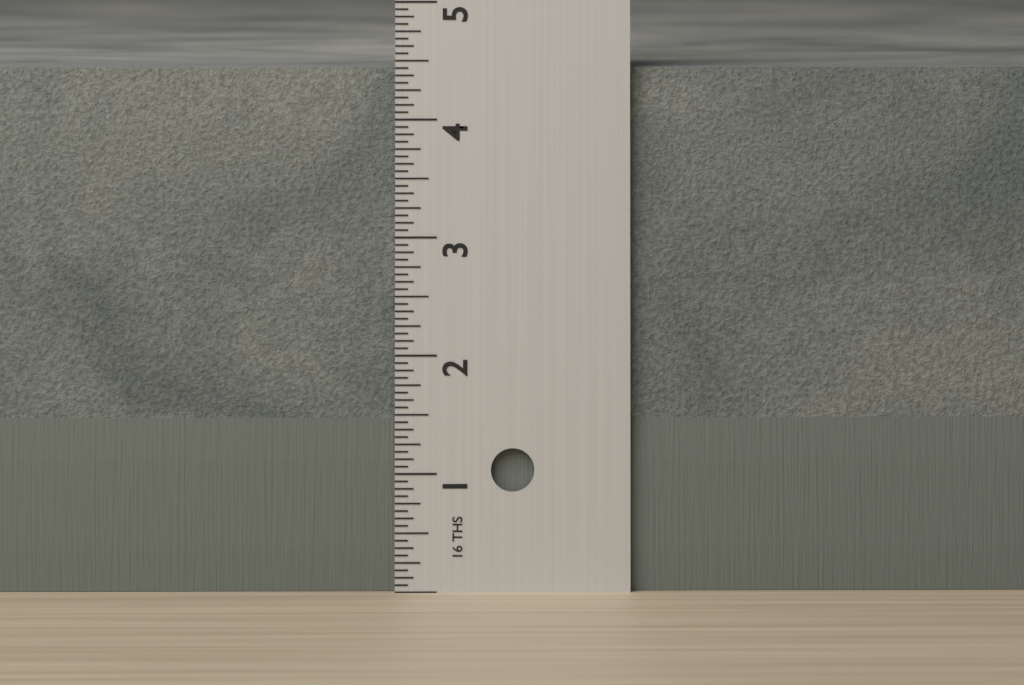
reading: 4.4375 in
